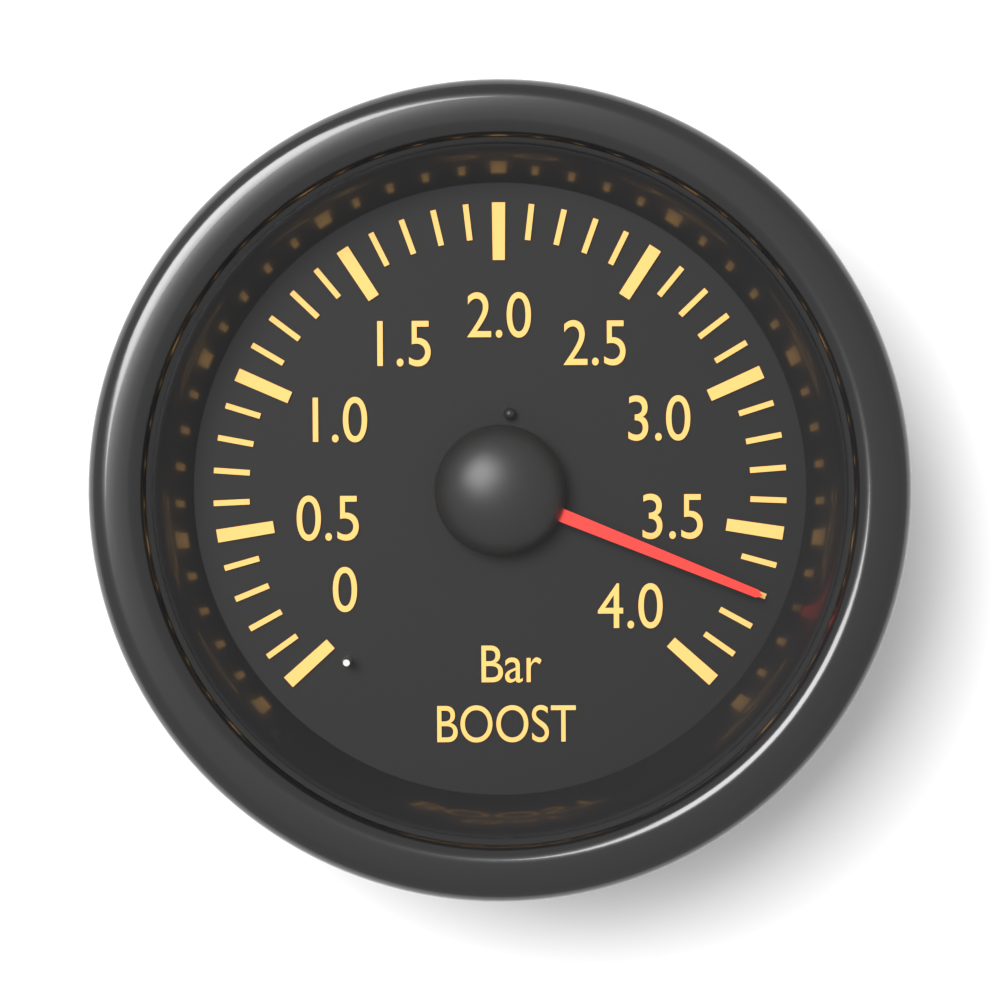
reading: 3.7 bar
